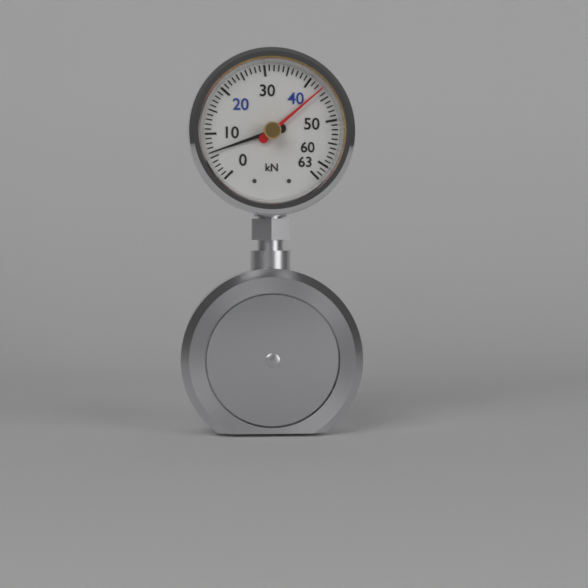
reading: 6 kN
